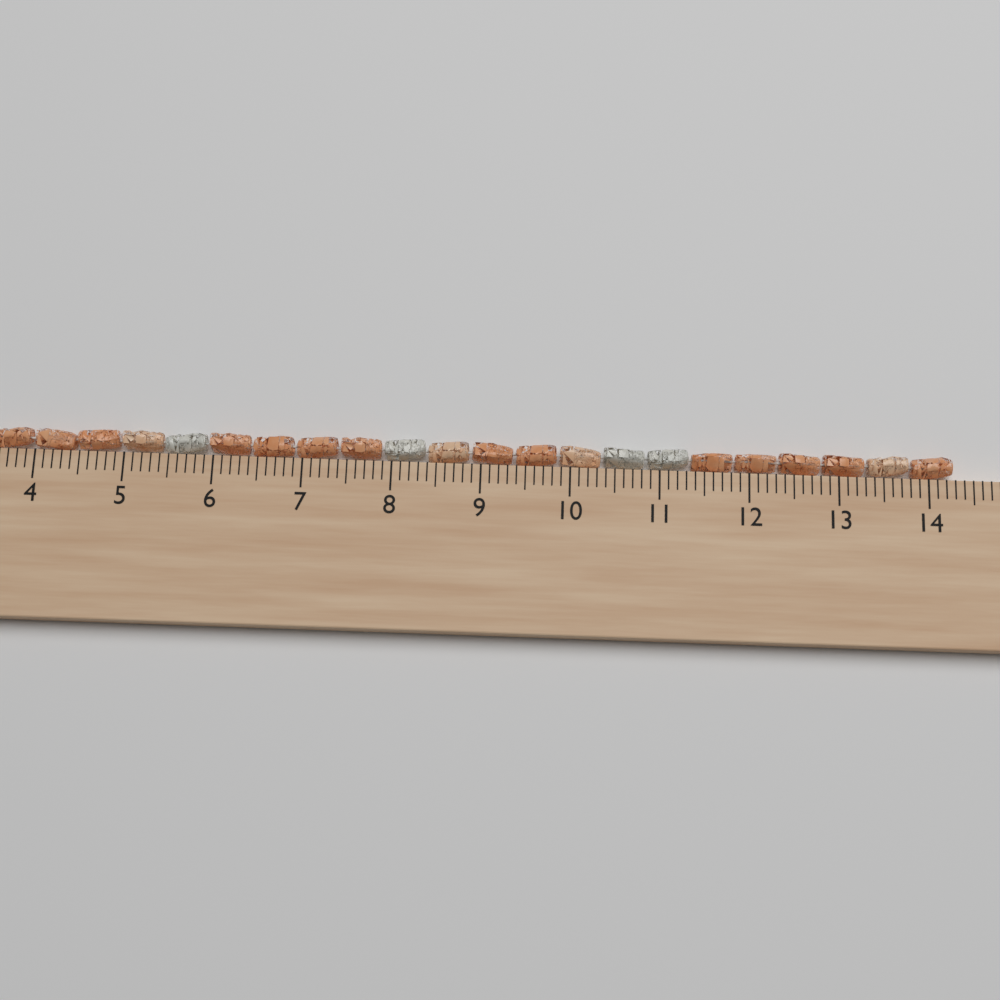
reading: 14.3 cm
